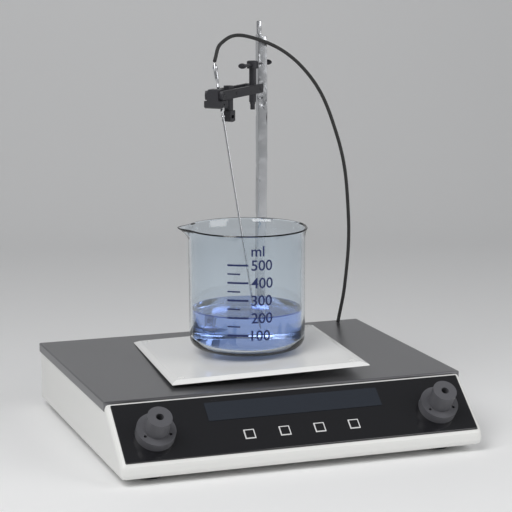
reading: 200 ml
